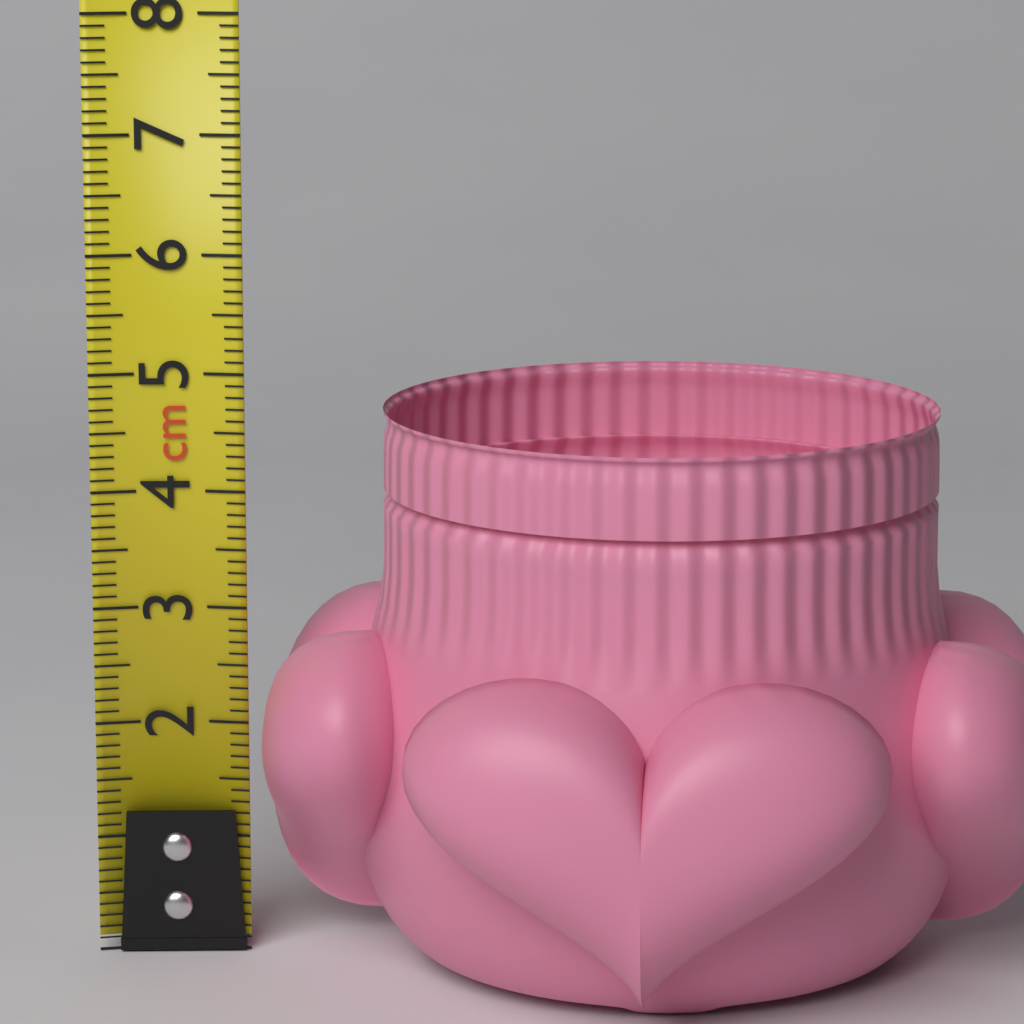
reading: 4.7 cm
